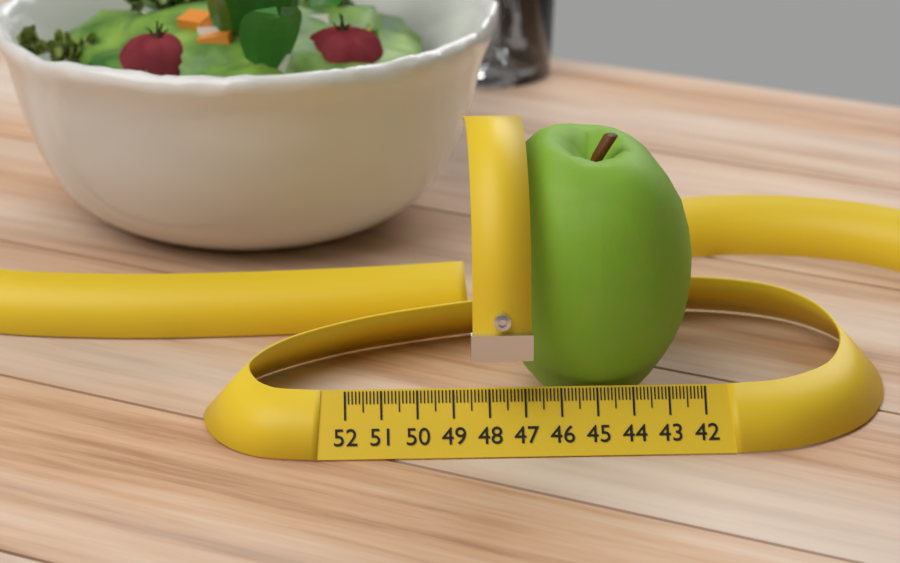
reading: 47.9 (no unit)
